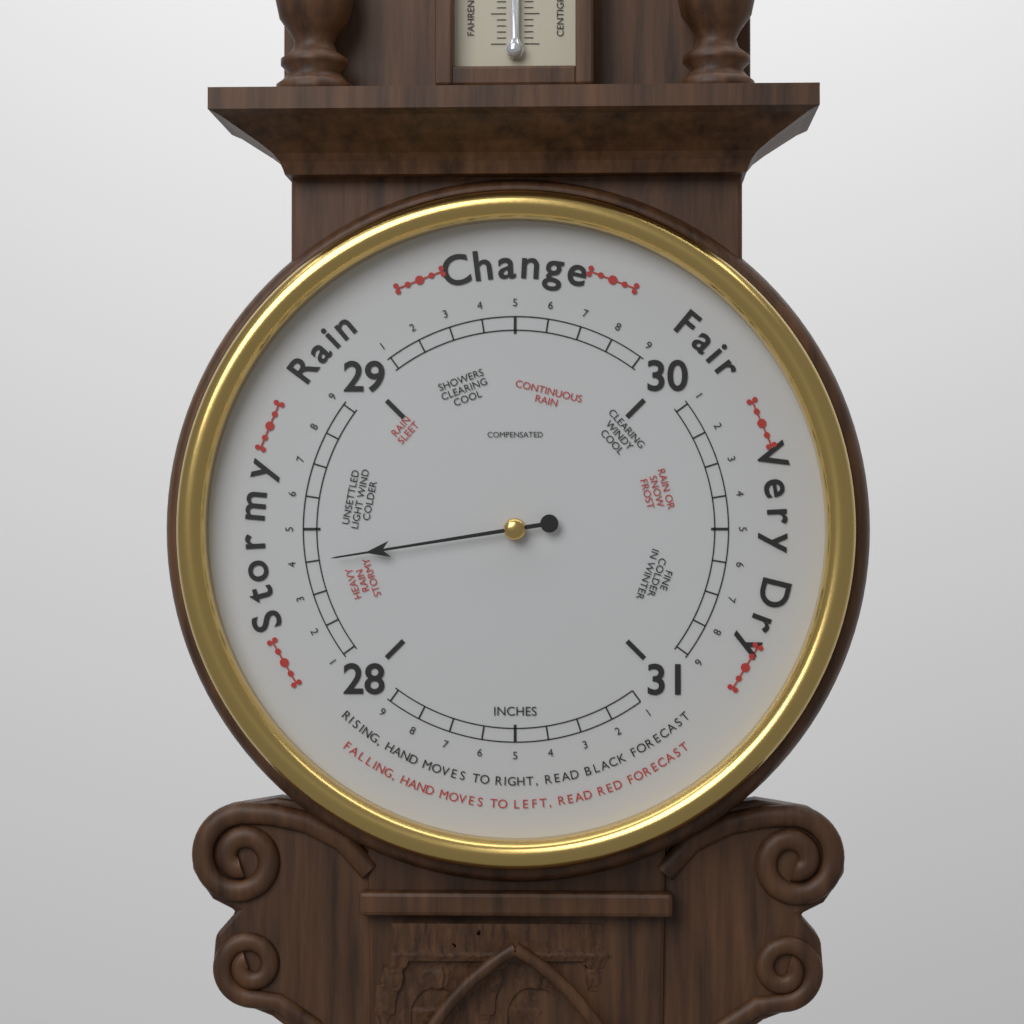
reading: 28.4 inHg
